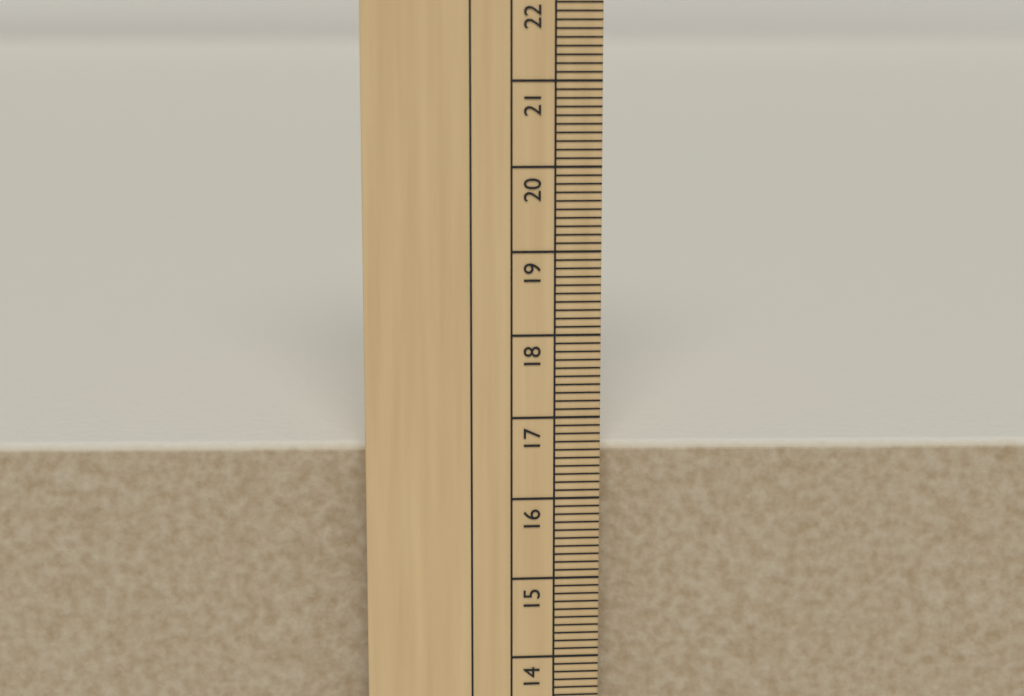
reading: 16.6 cm
